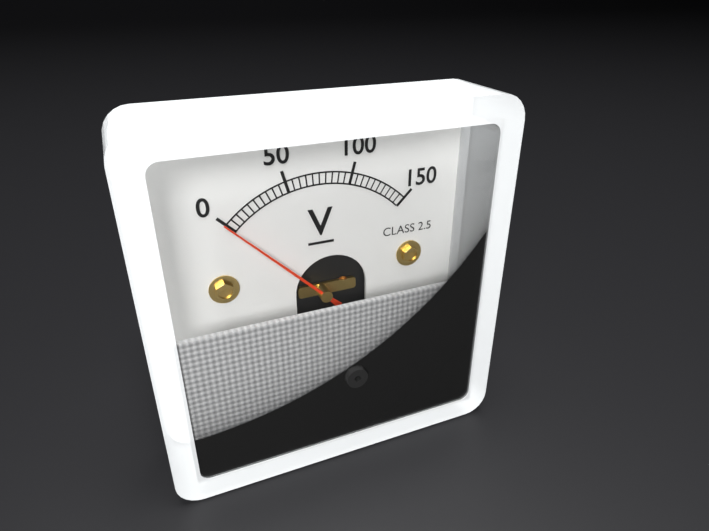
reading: 0 V
